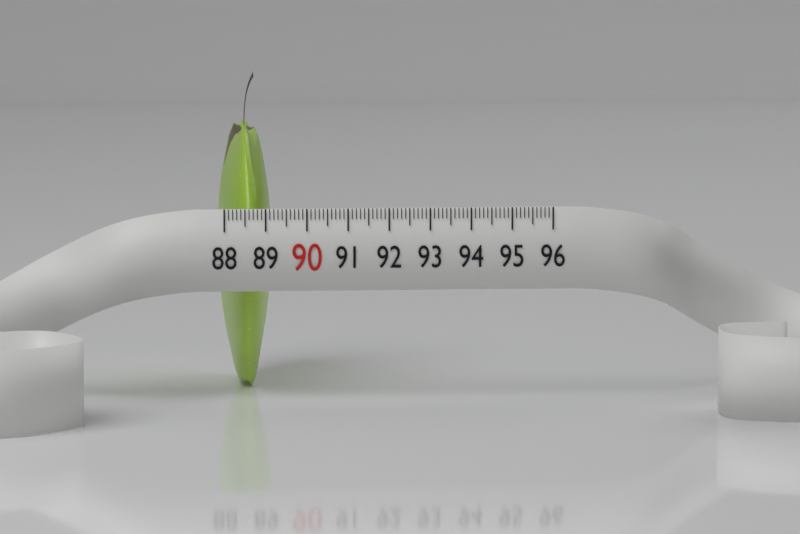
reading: 89.3 (no unit)
